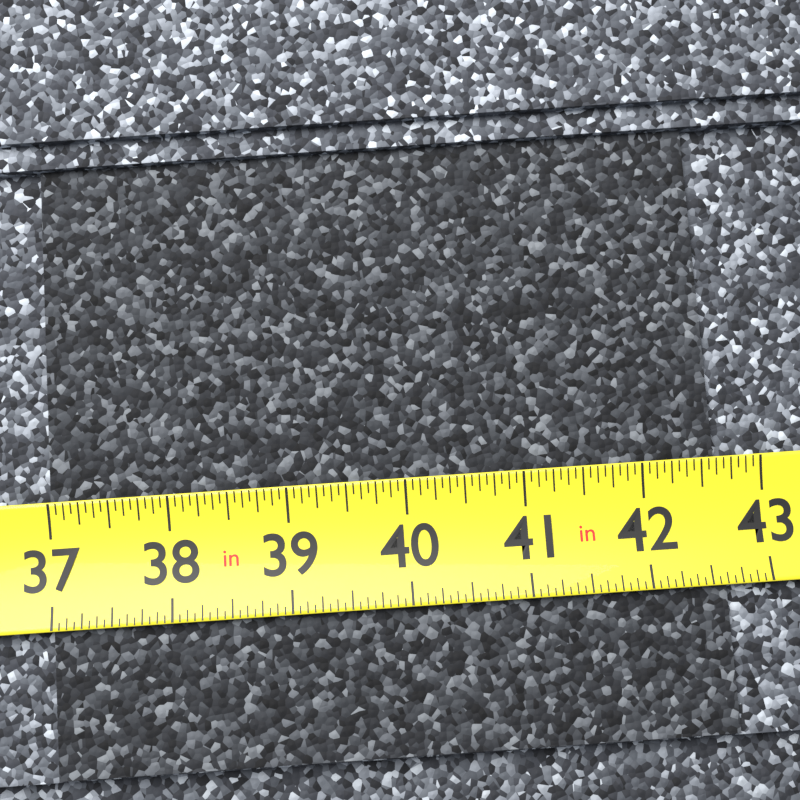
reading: 42.6250 in
